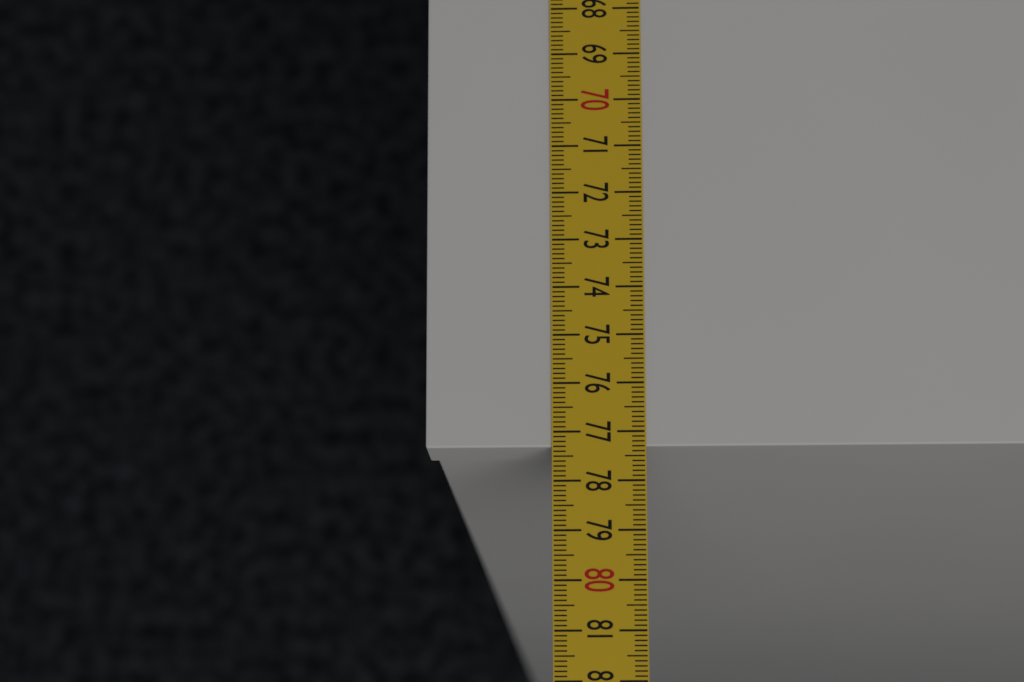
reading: 77.3 cm
